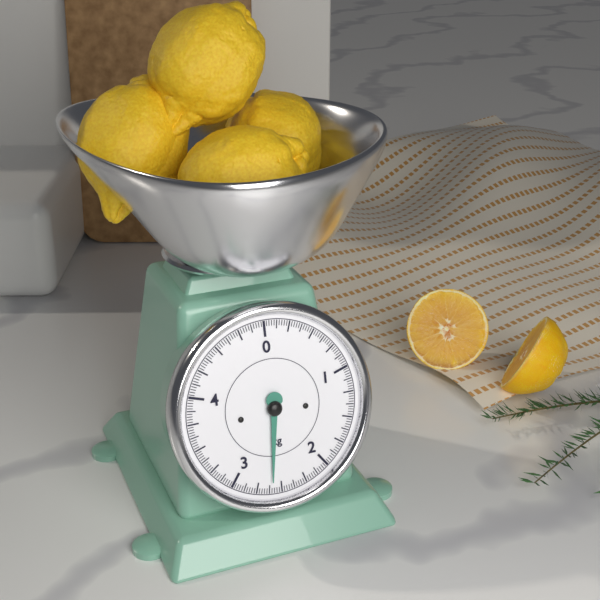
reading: 2.600 kg
